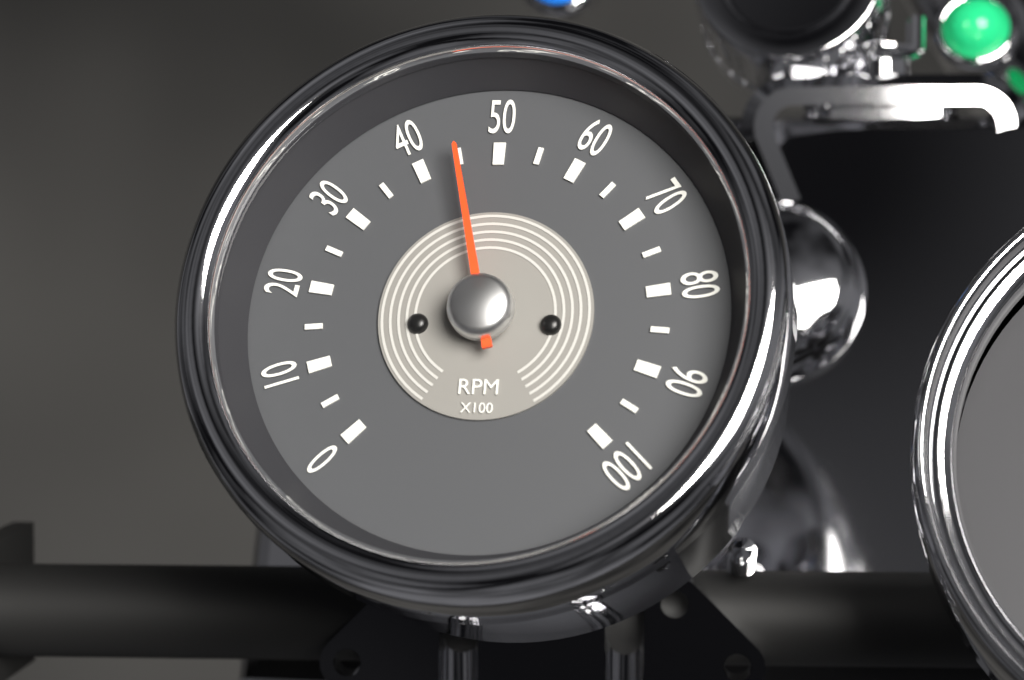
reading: 4500 RPM
